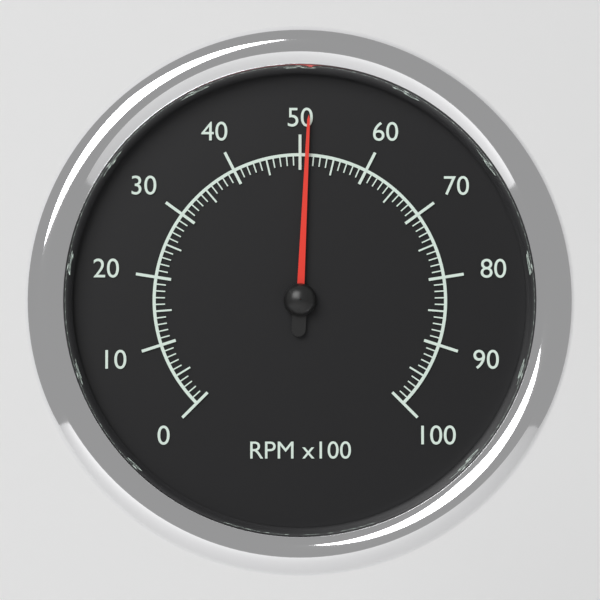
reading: 51 RPM x100
